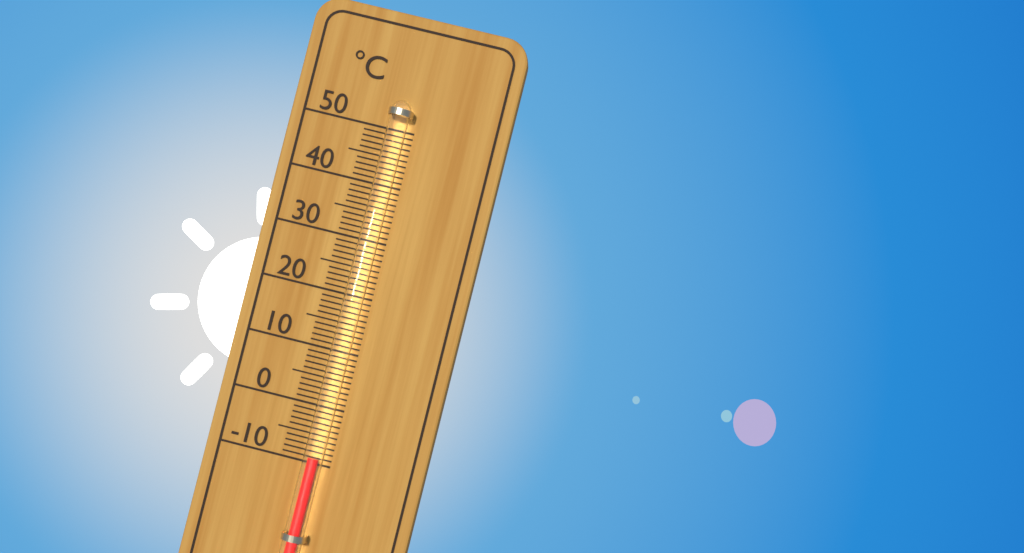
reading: -9 °C
